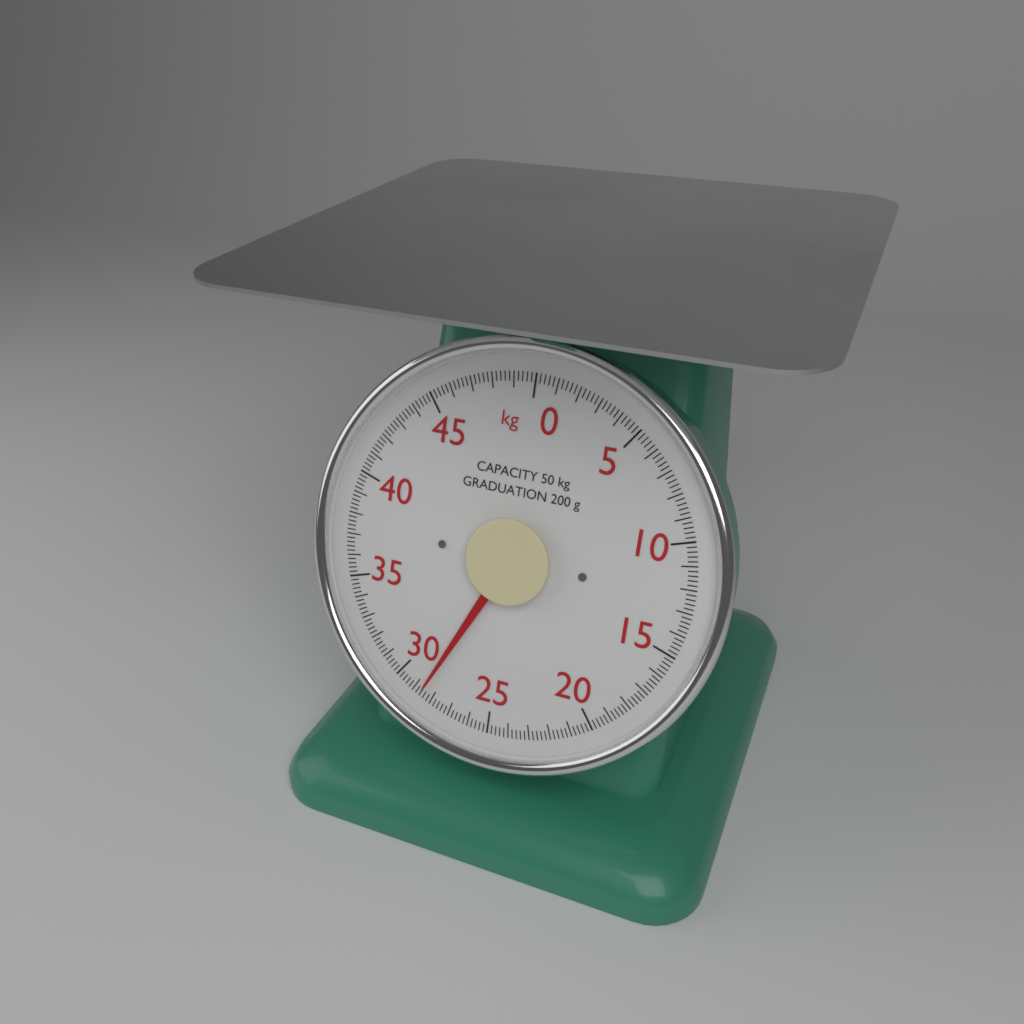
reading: 28.6 kg
